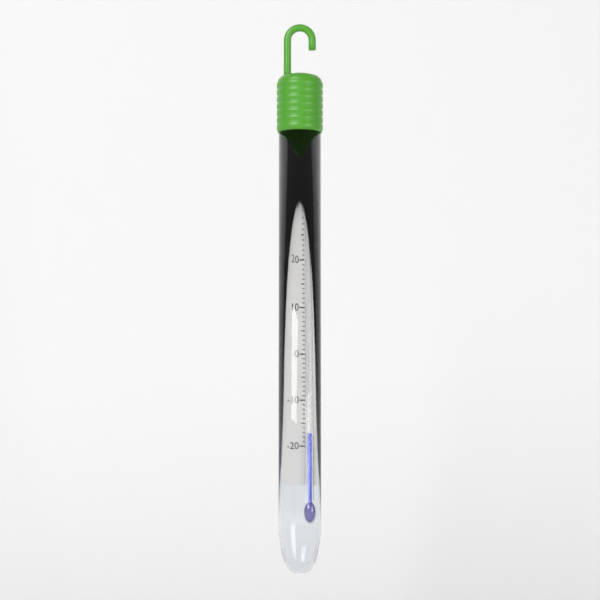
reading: -17 °C
